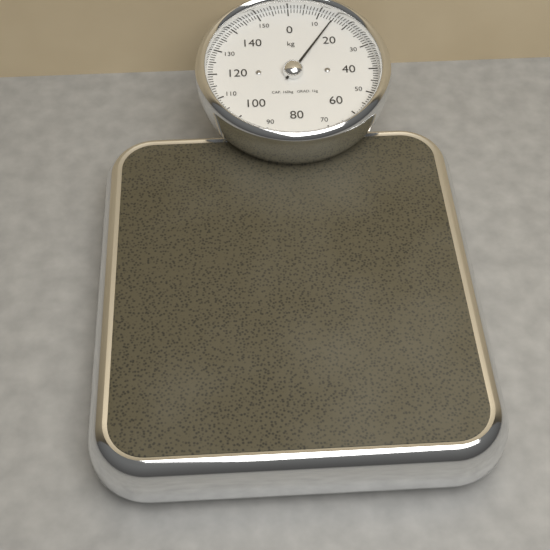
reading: 15 kg
